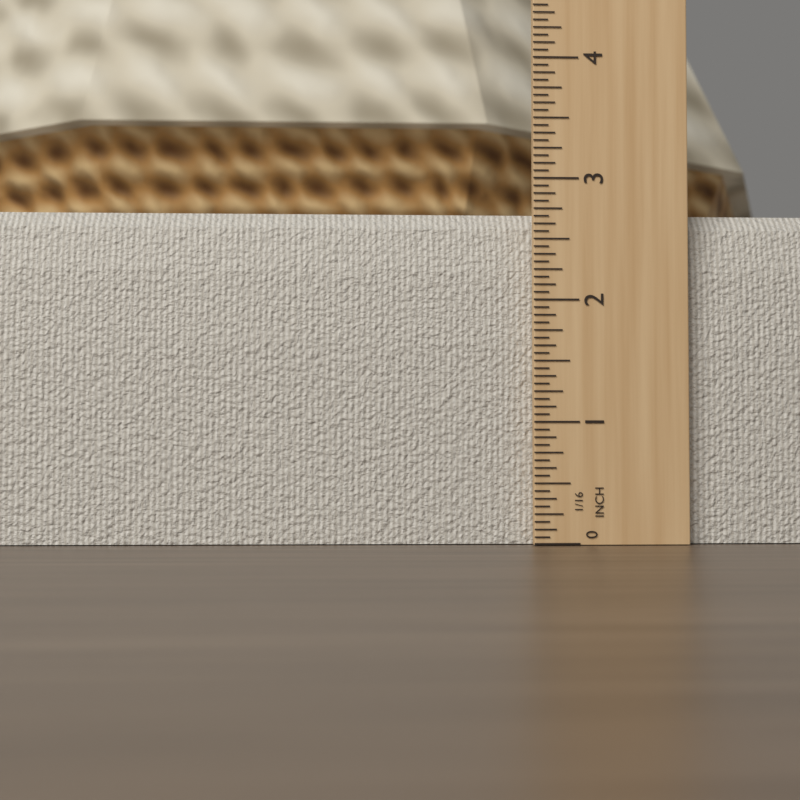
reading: 2.7500 in
